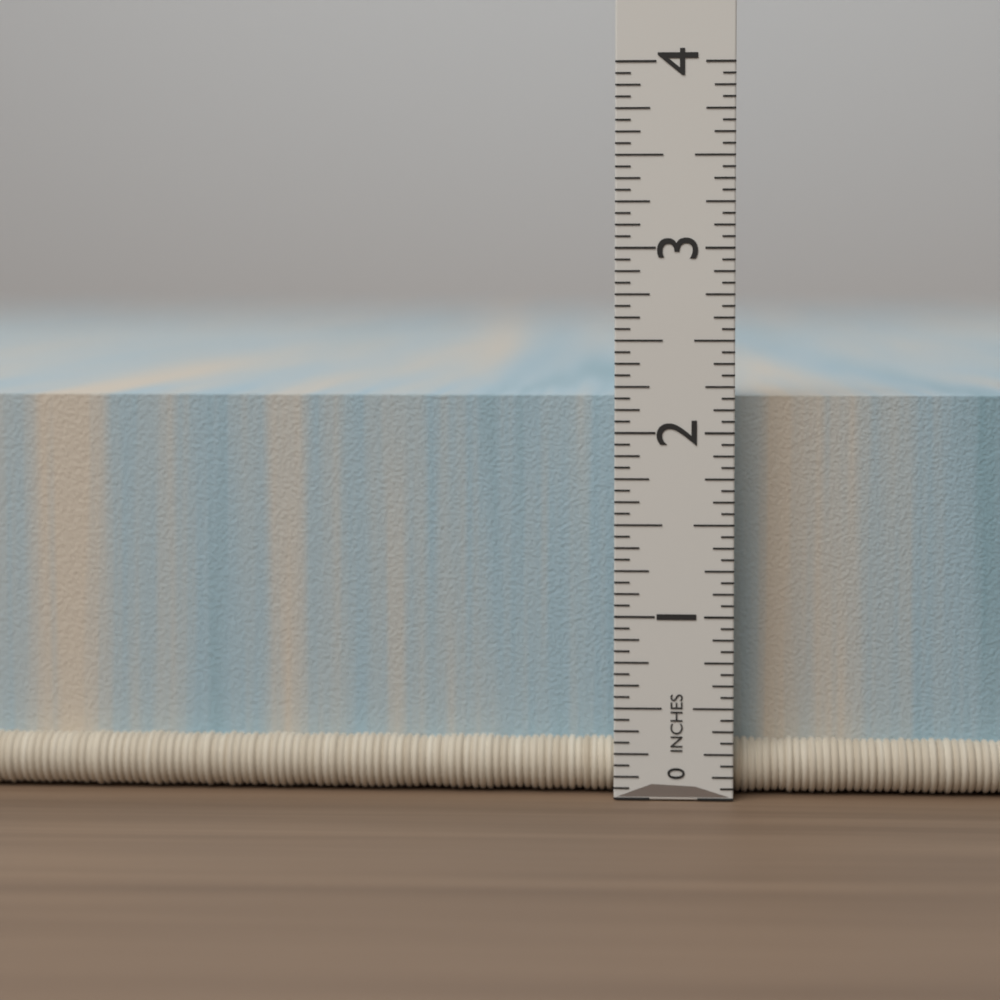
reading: 2.1875 in
